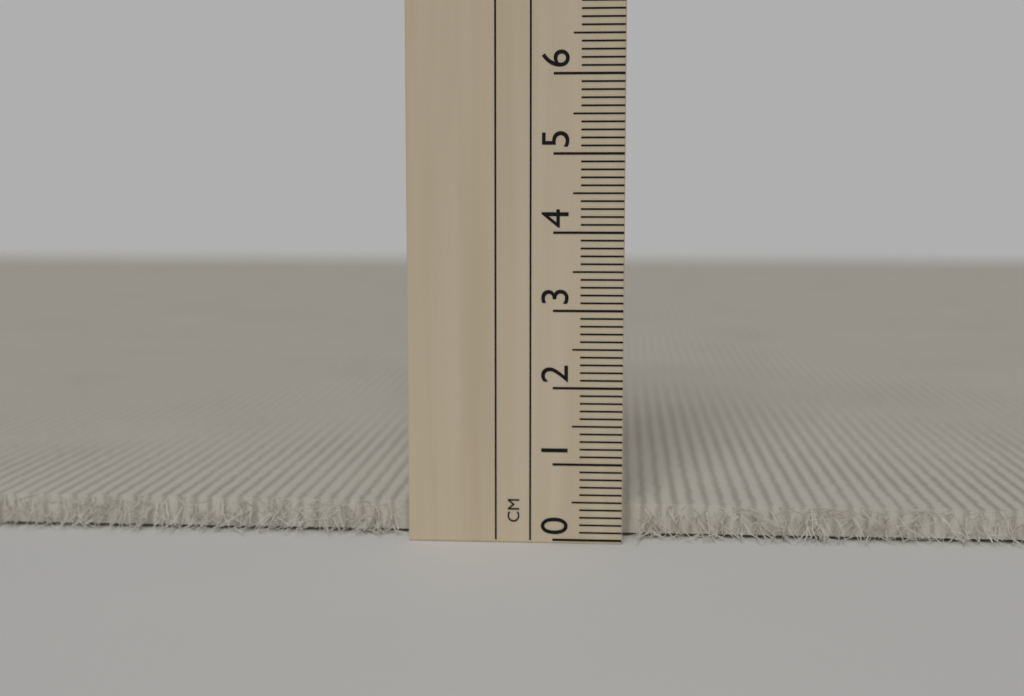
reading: 0.4 cm
